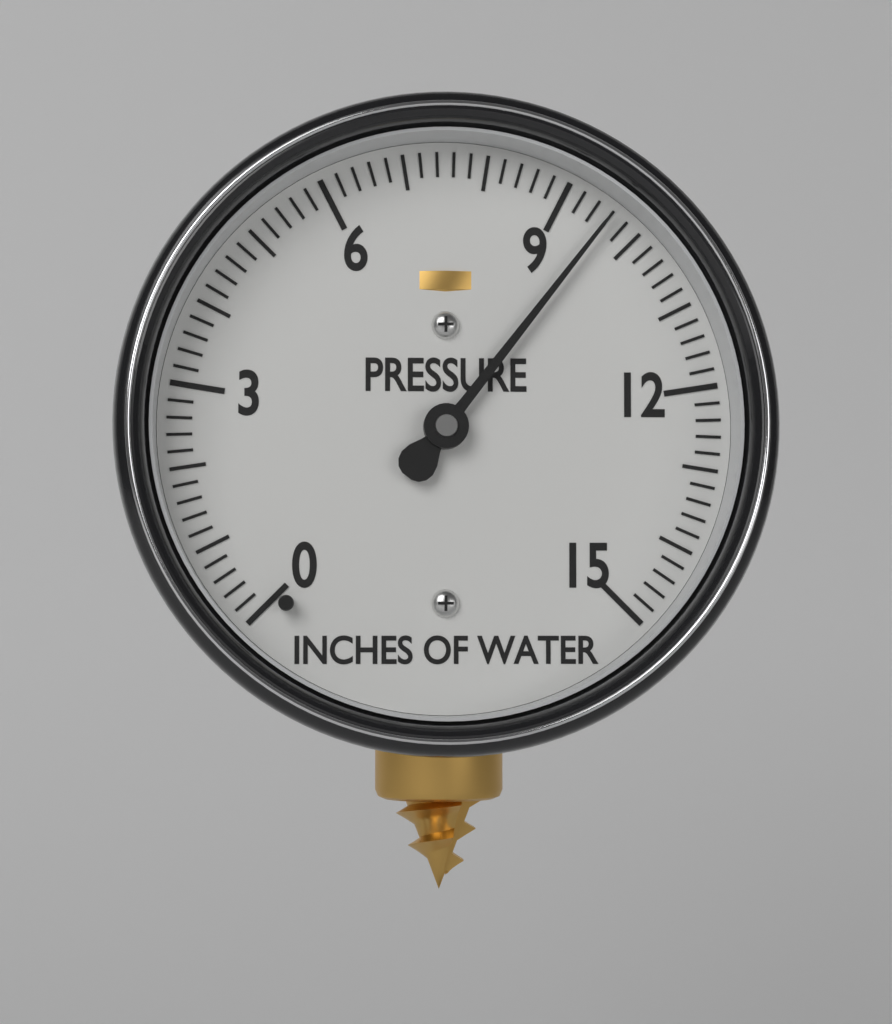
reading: 9.6 inches of water
